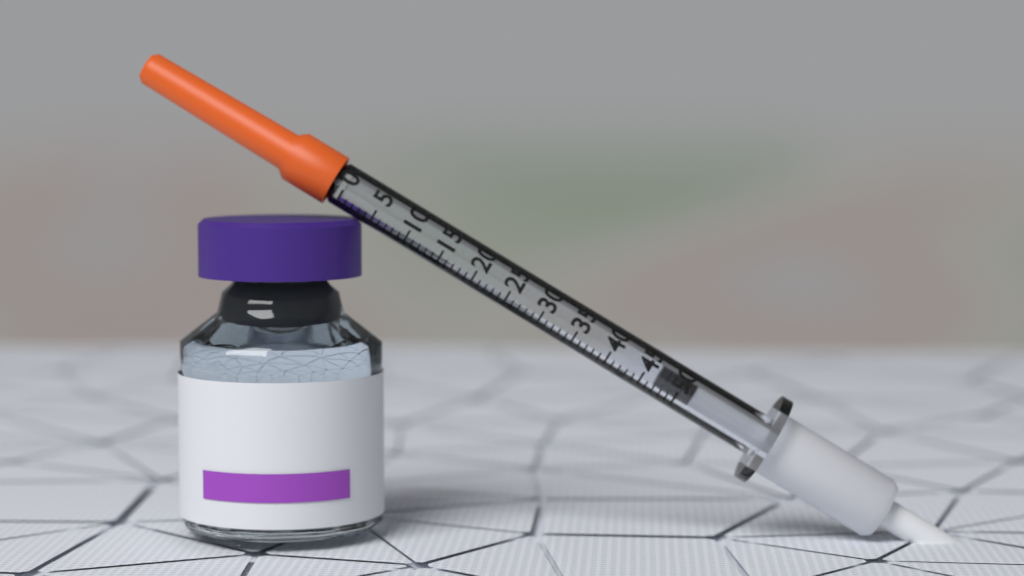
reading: 47 (no unit)
